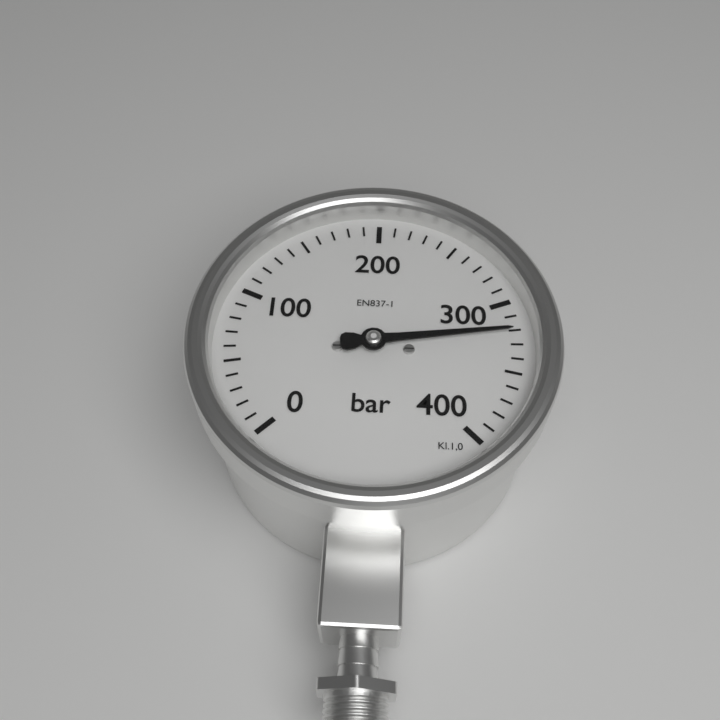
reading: 320 bar
